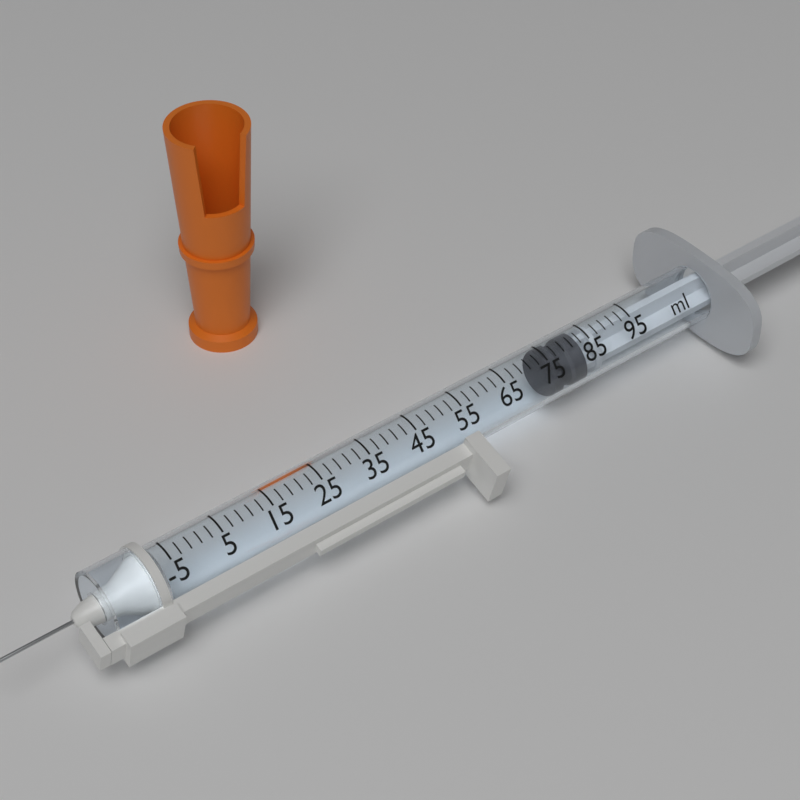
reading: 75 ml
